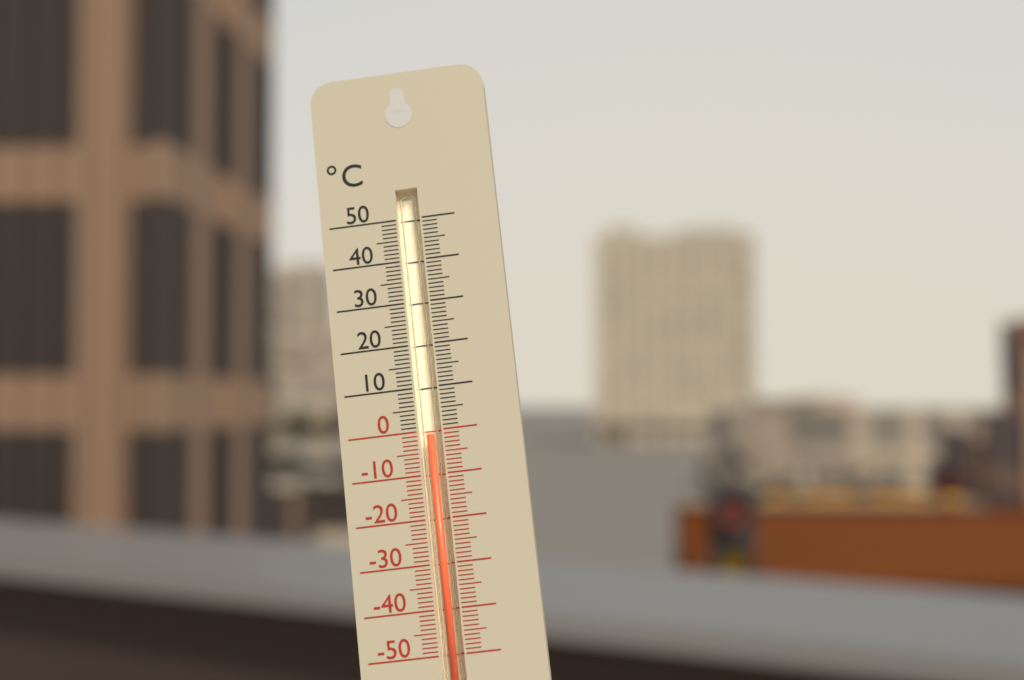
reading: -1 °C
